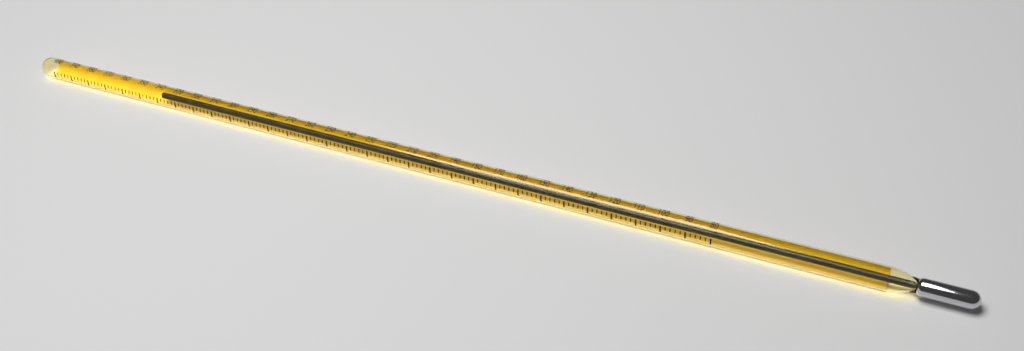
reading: 340 (no unit)
